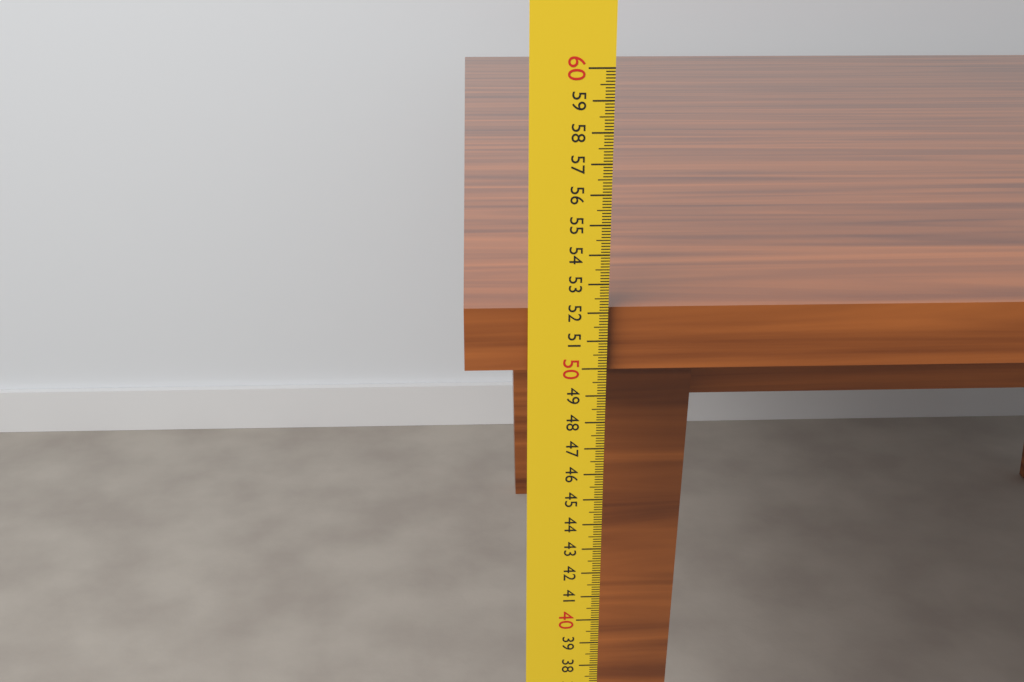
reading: 52.1 cm
